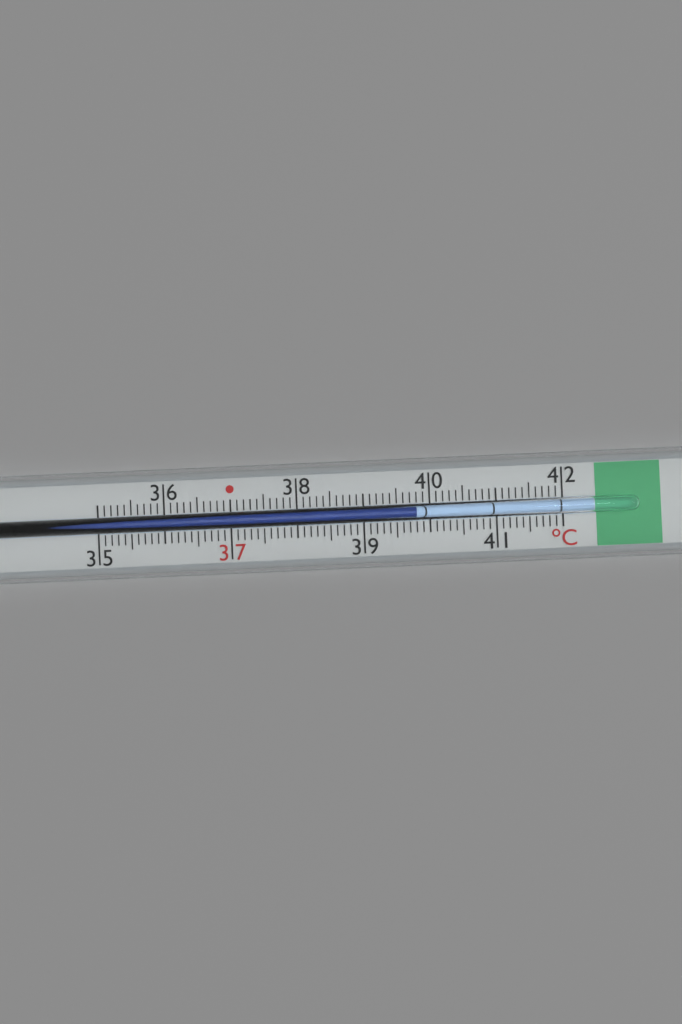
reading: 39.8 °C
